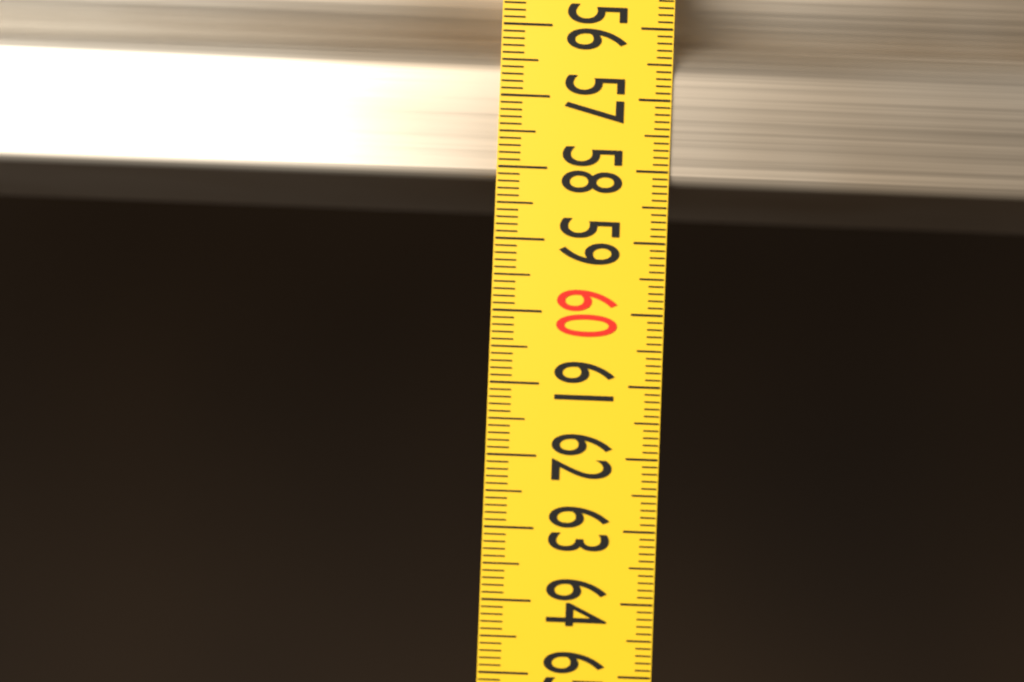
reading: 58.2 (no unit)
